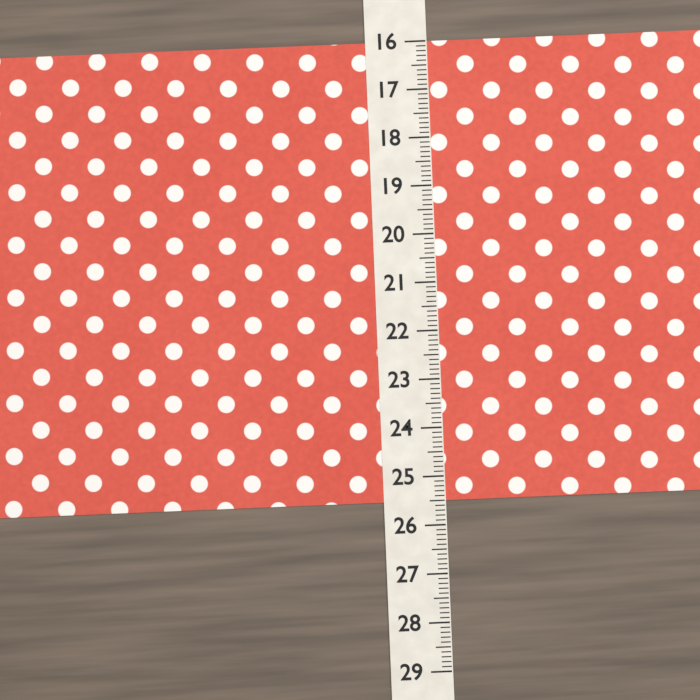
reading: 25.5 (no unit)
